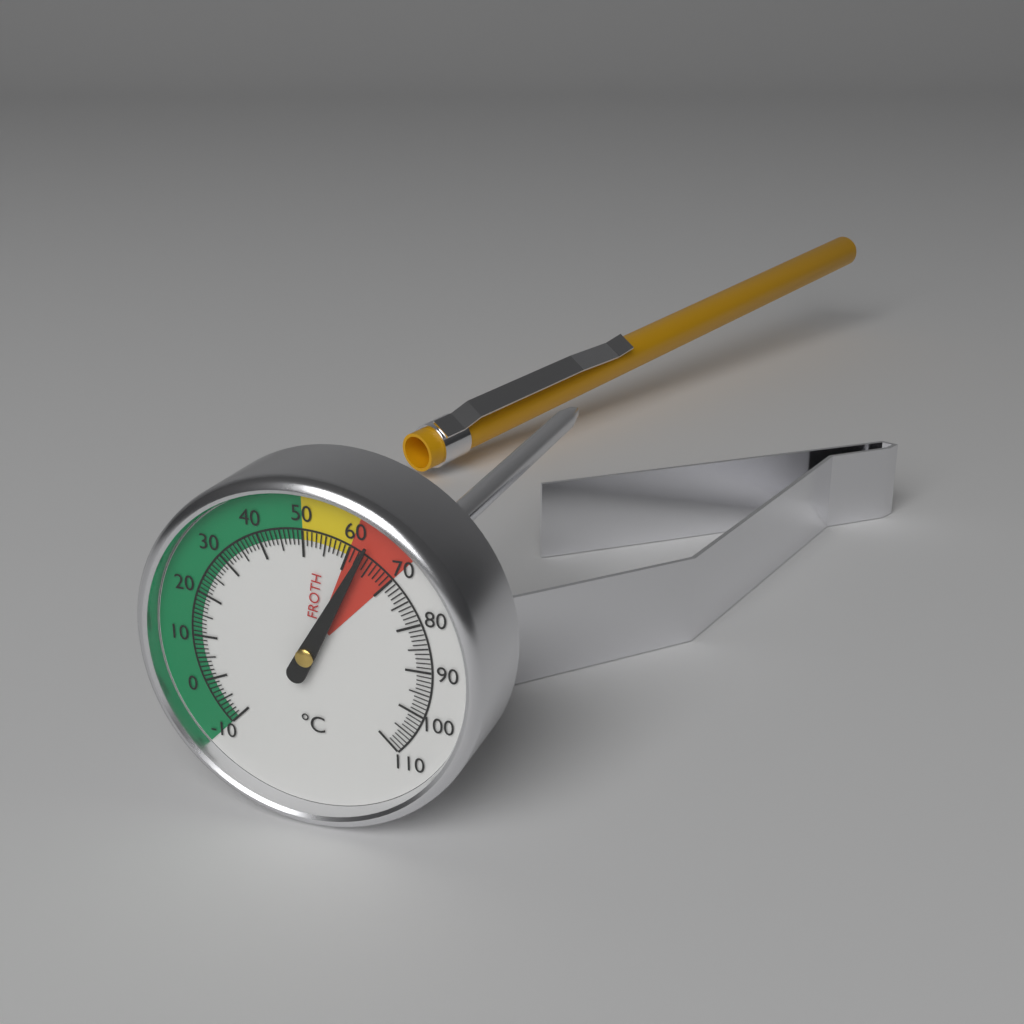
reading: 63 °C
